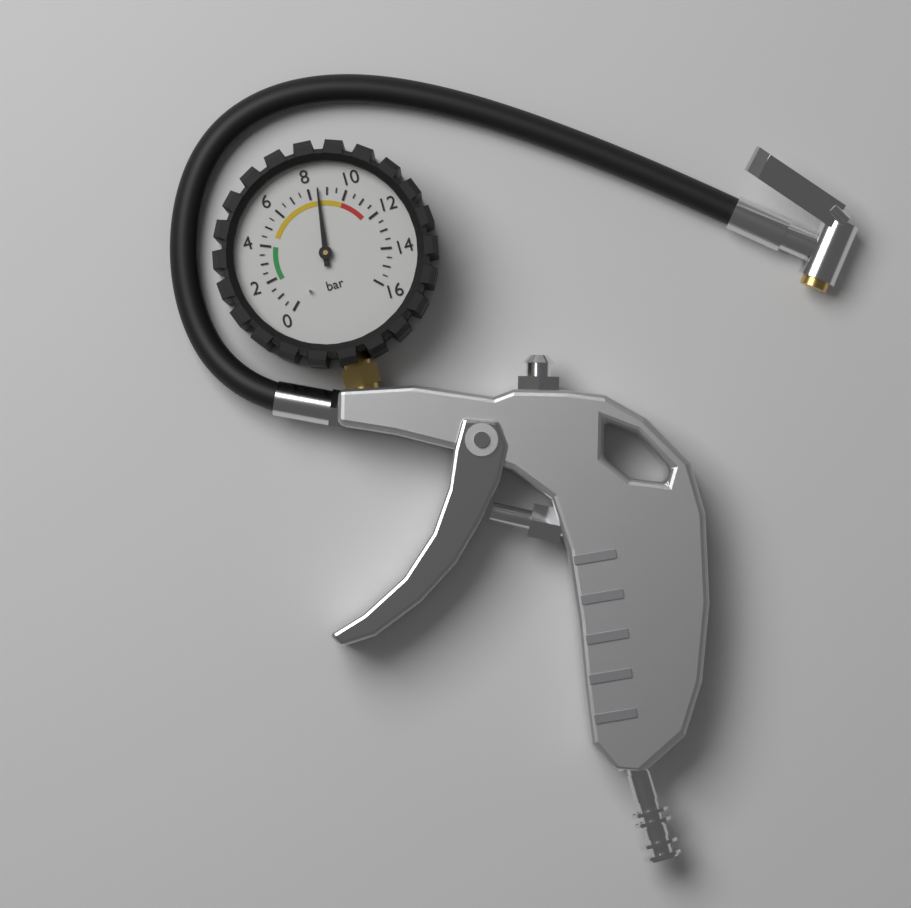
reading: 8.5 bar
